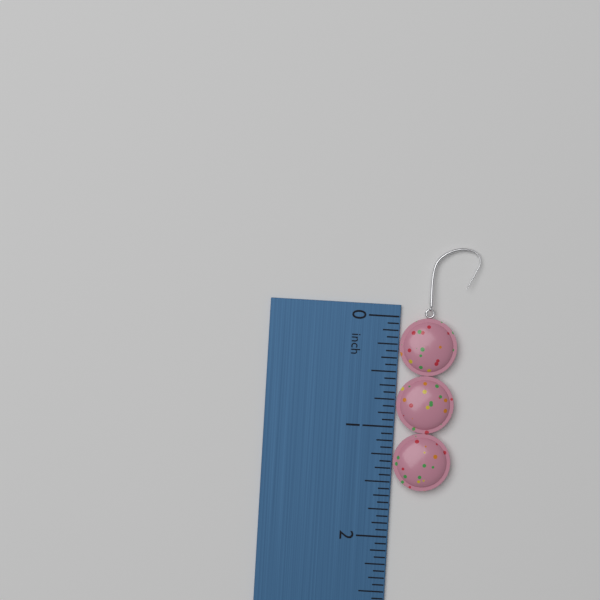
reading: 1.5625 inch
